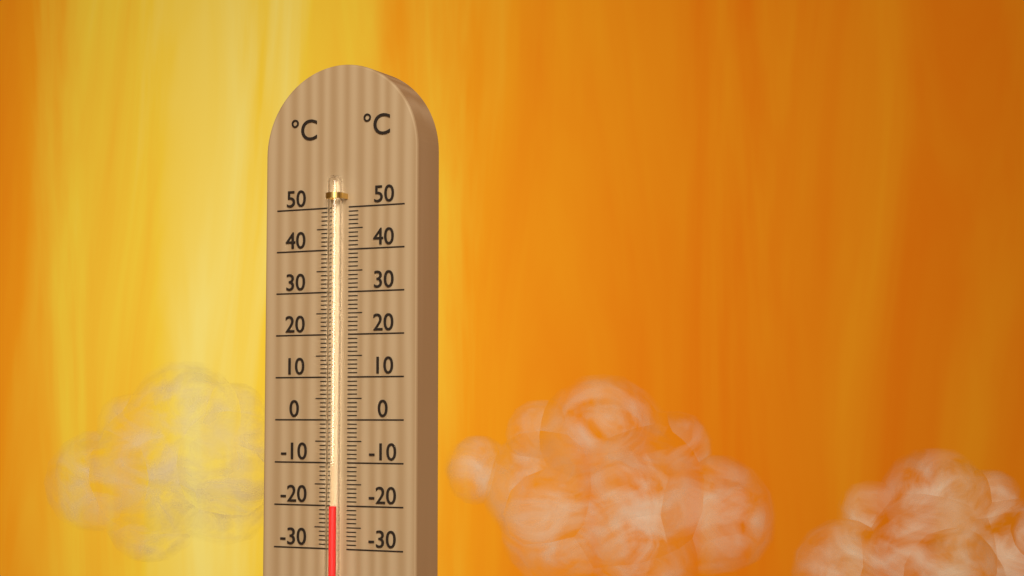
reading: -20 °C
